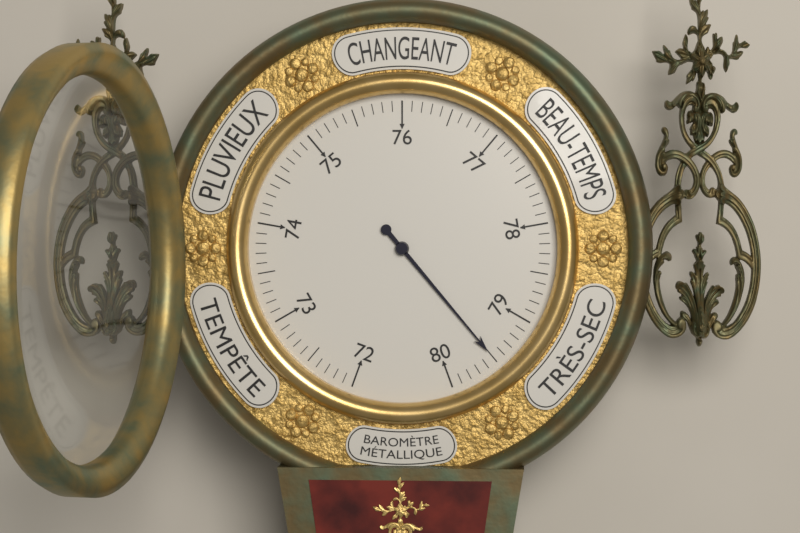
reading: 79.5 (no unit)
